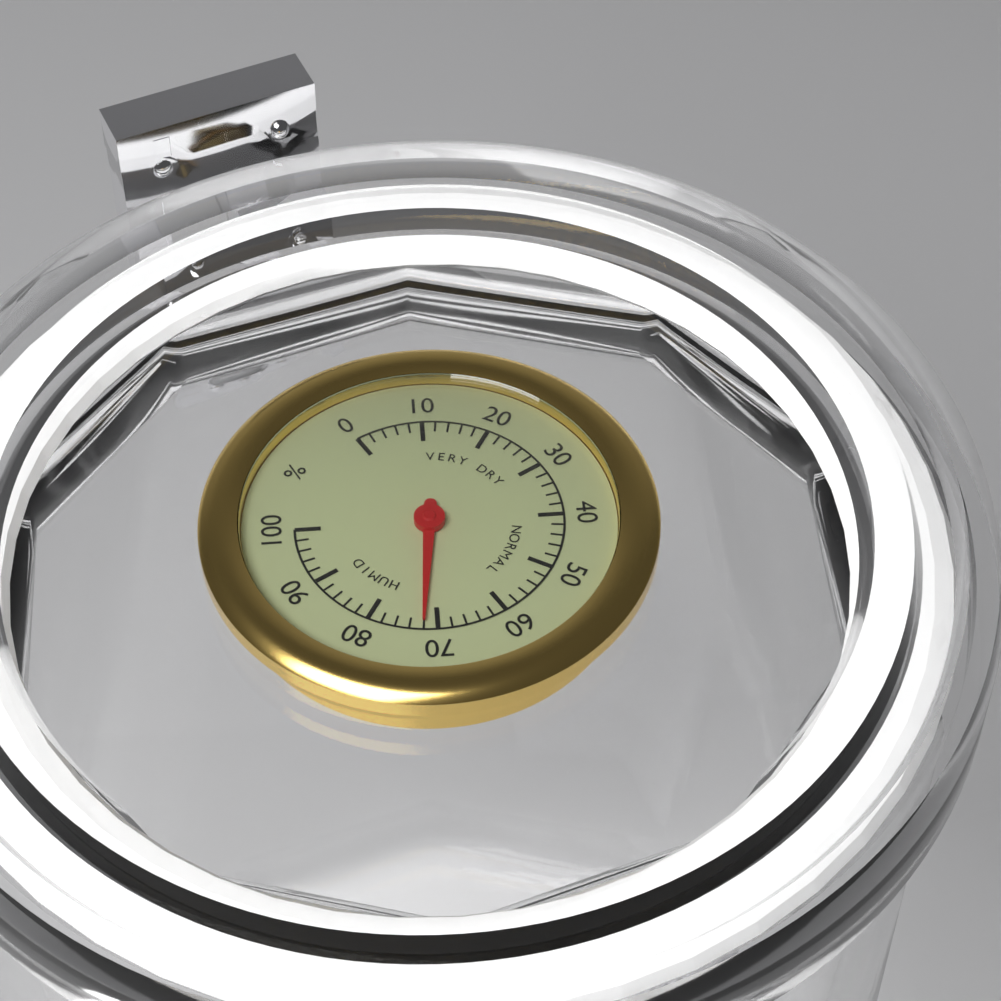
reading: 72 %
